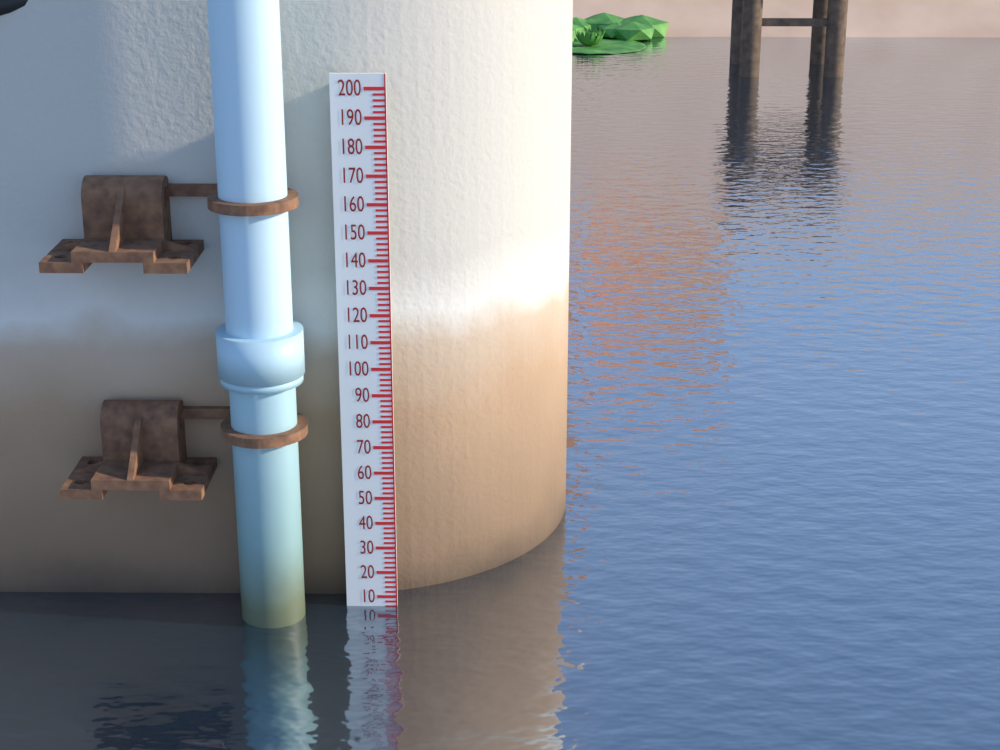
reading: 6 (no unit)
